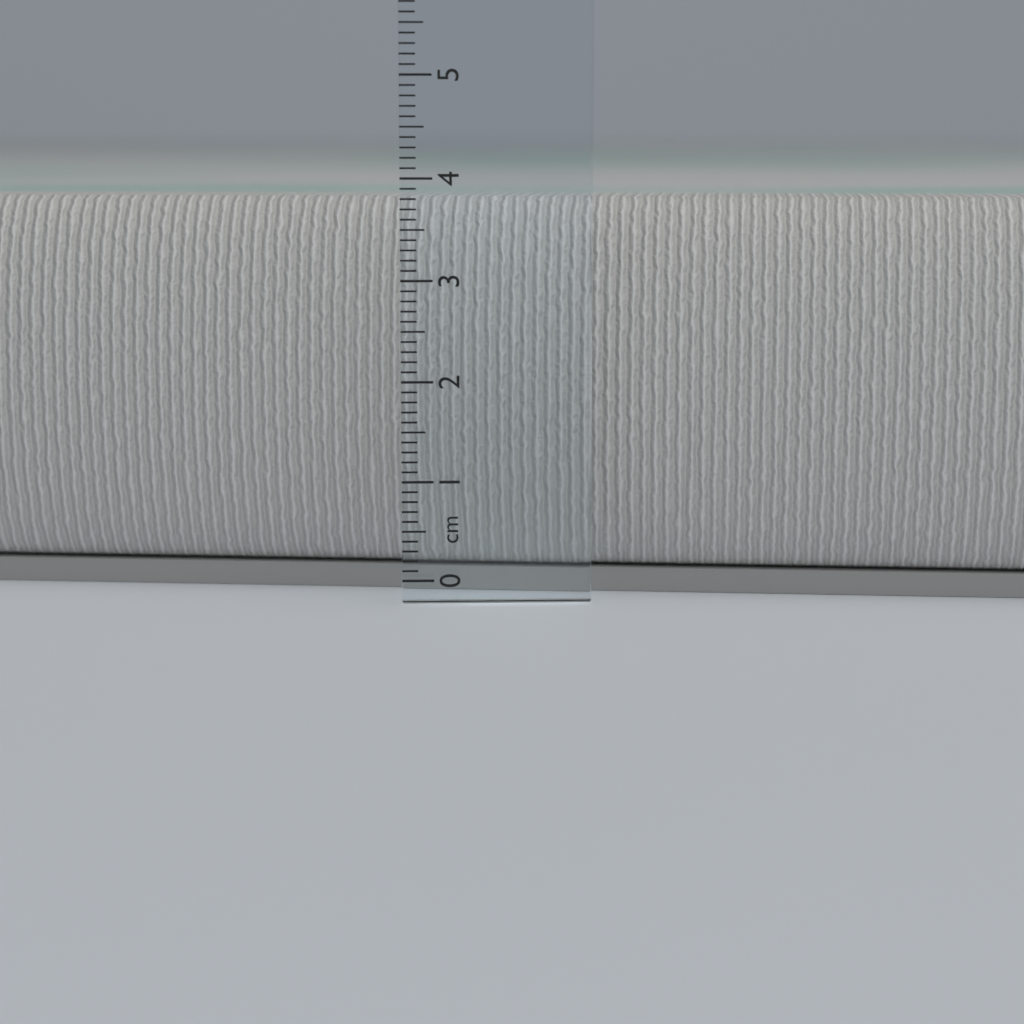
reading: 3.8 cm
